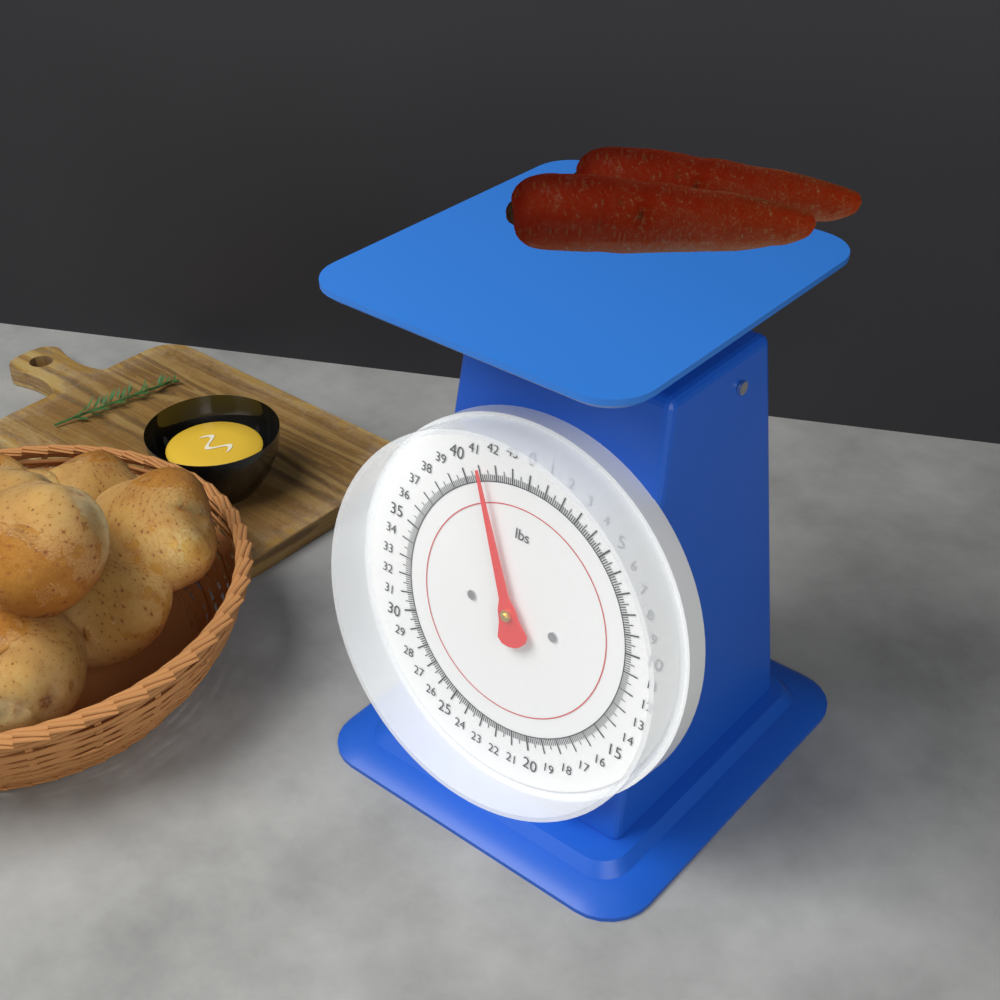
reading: 41.125 lbs
